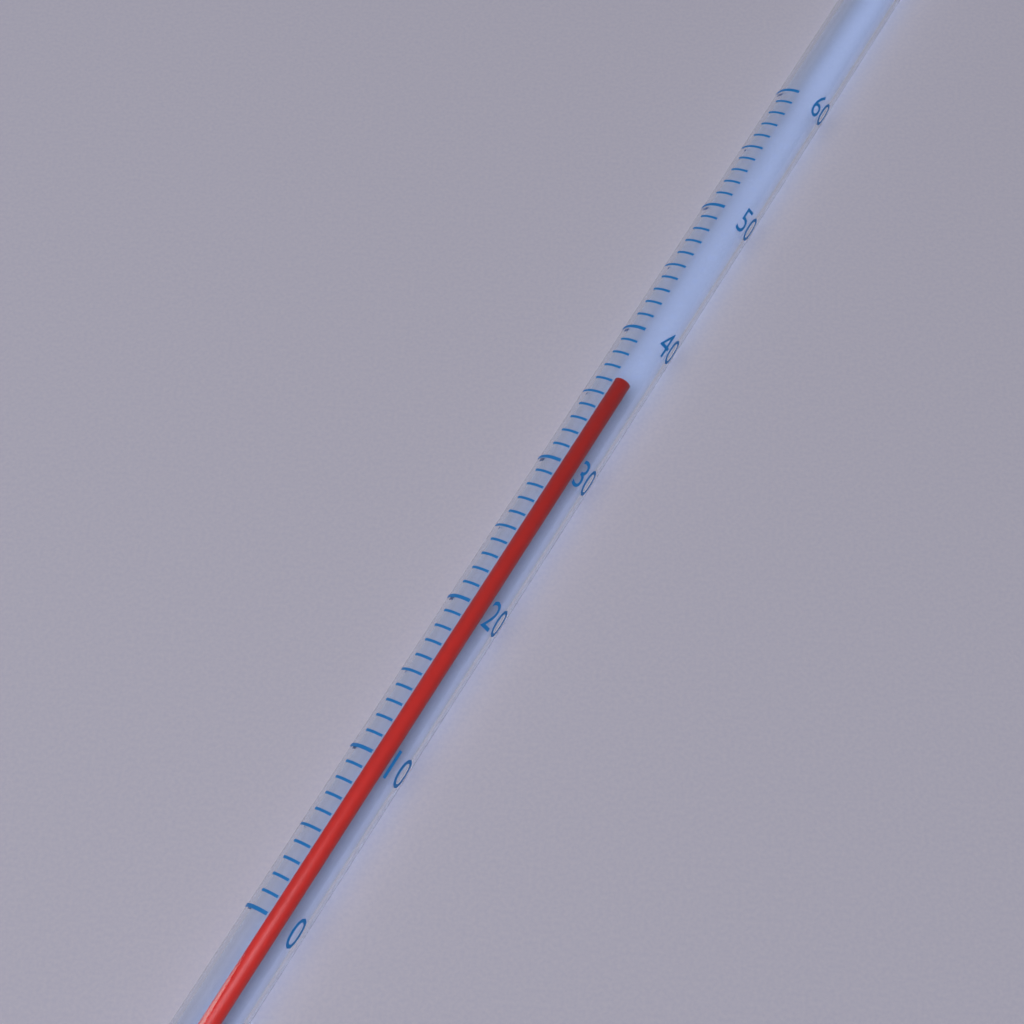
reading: 37 (no unit)
